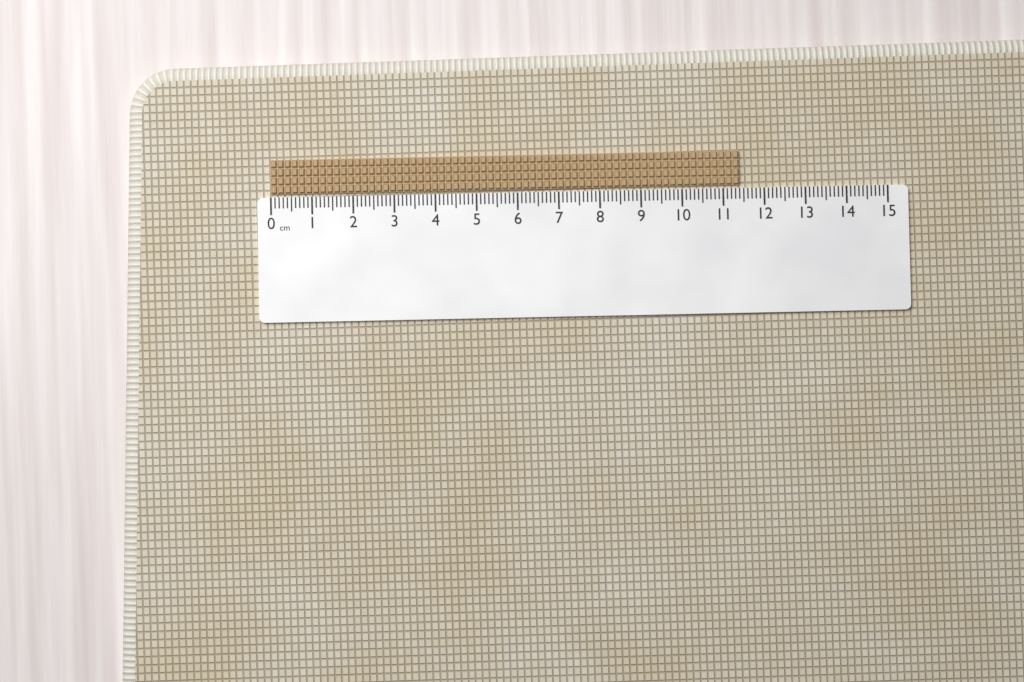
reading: 11.4 cm
